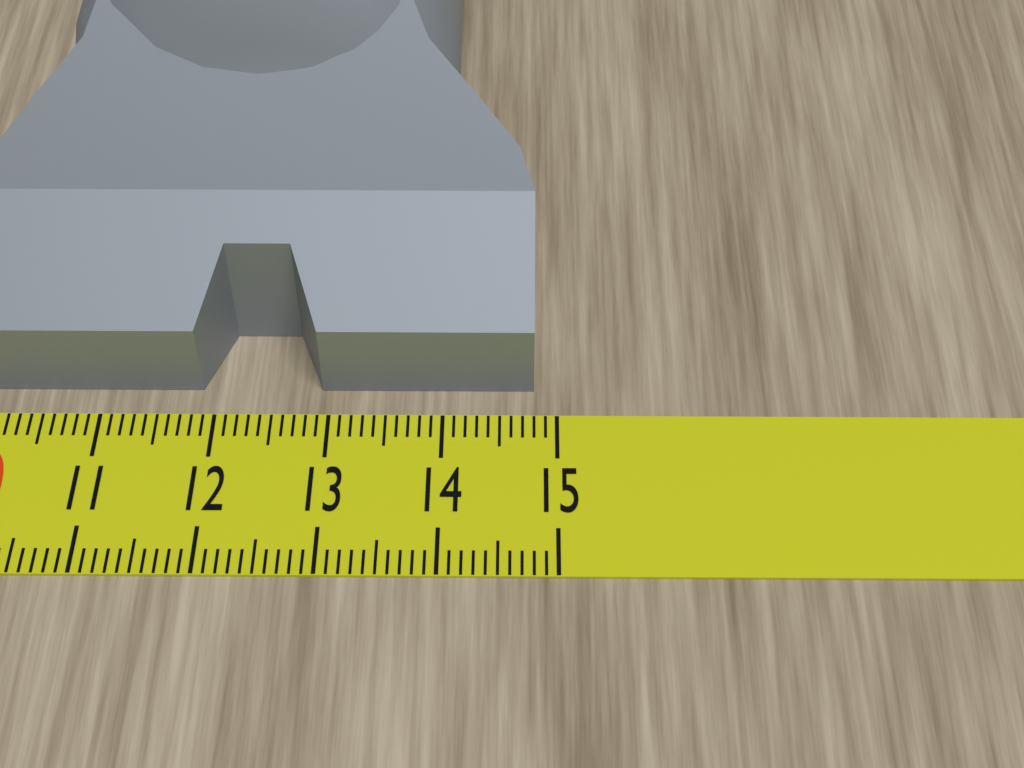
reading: 14.8 (no unit)
